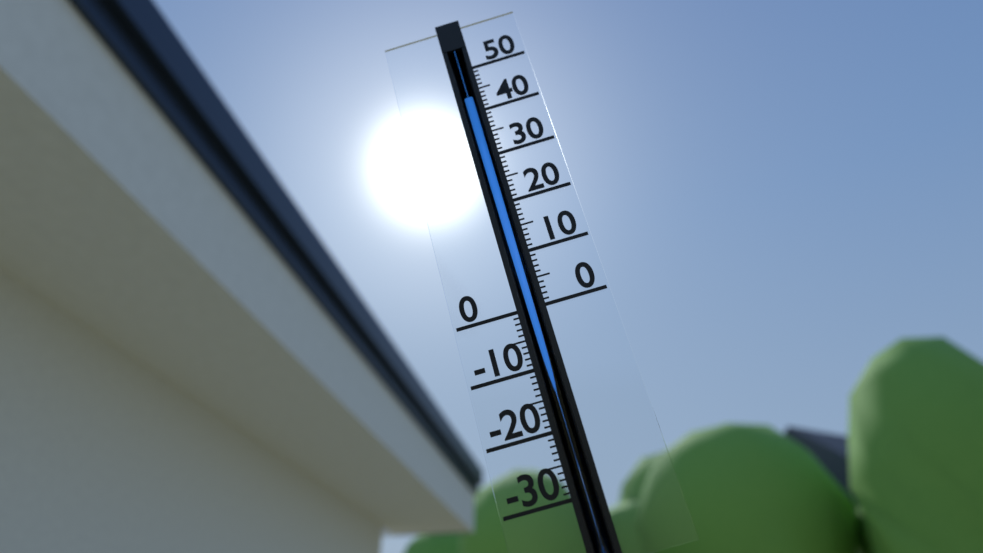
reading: 43 (no unit)
